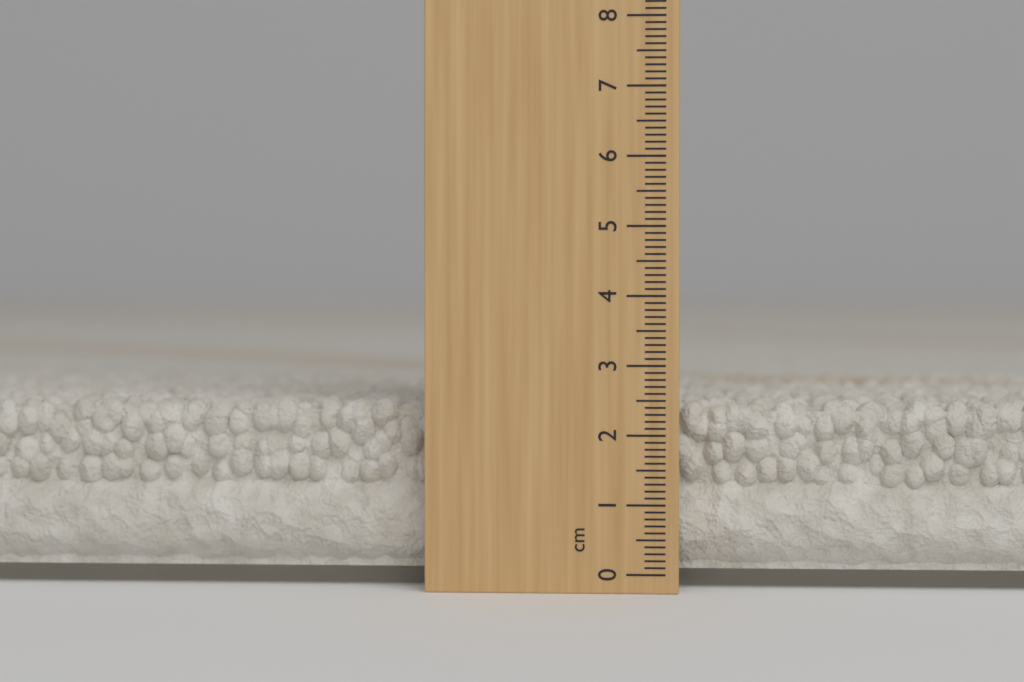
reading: 2.5 cm
